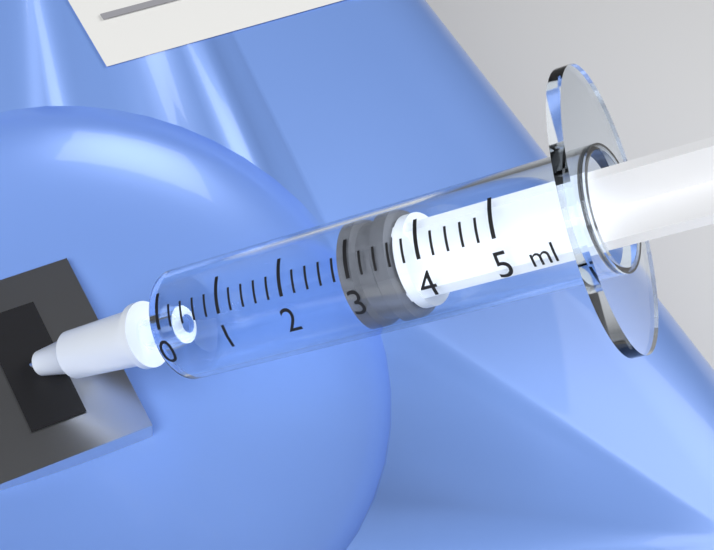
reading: 2.8 ml
